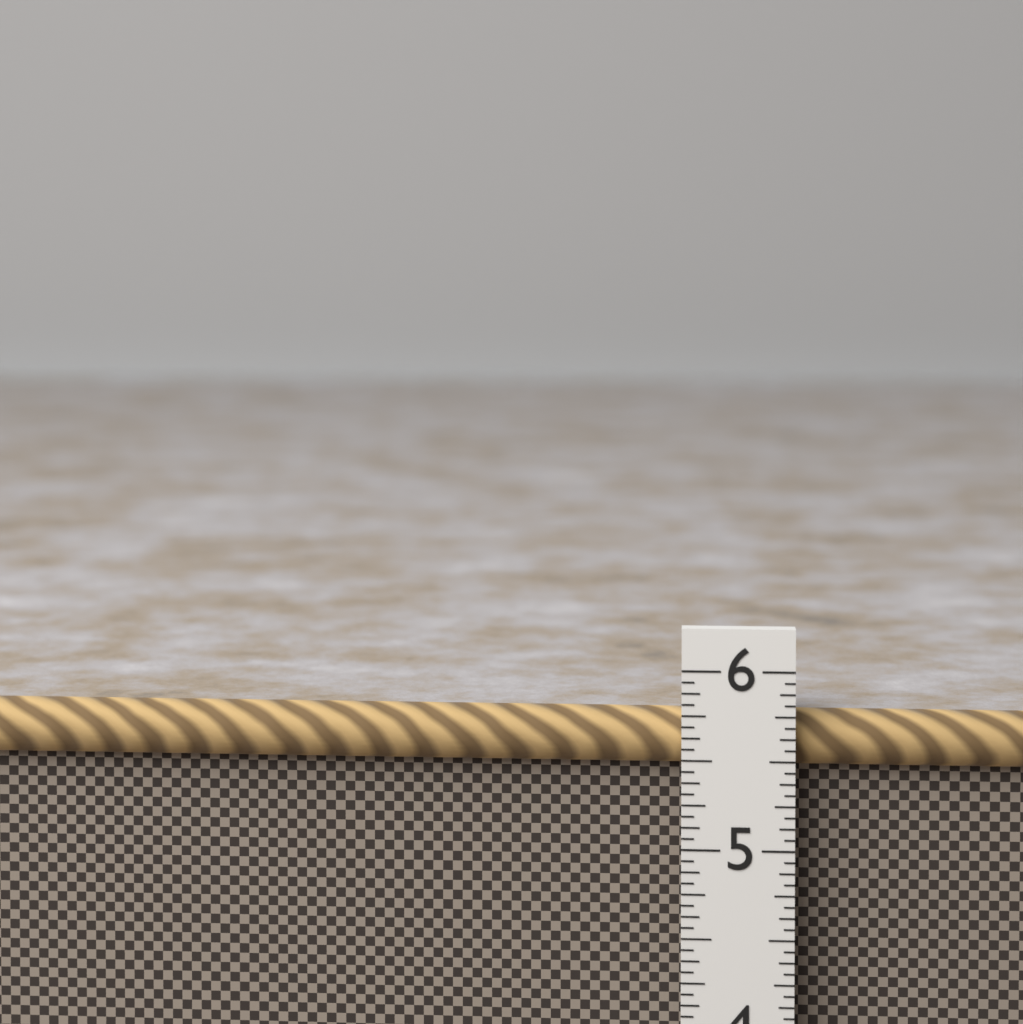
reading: 5.7500 in
